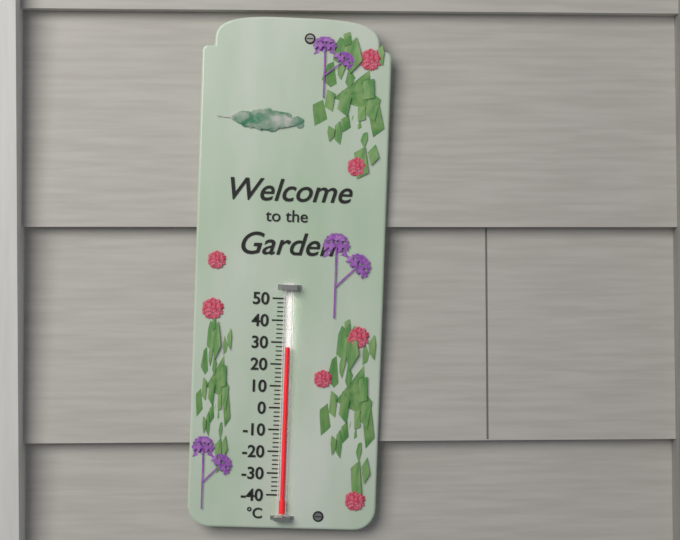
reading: 28 °C
